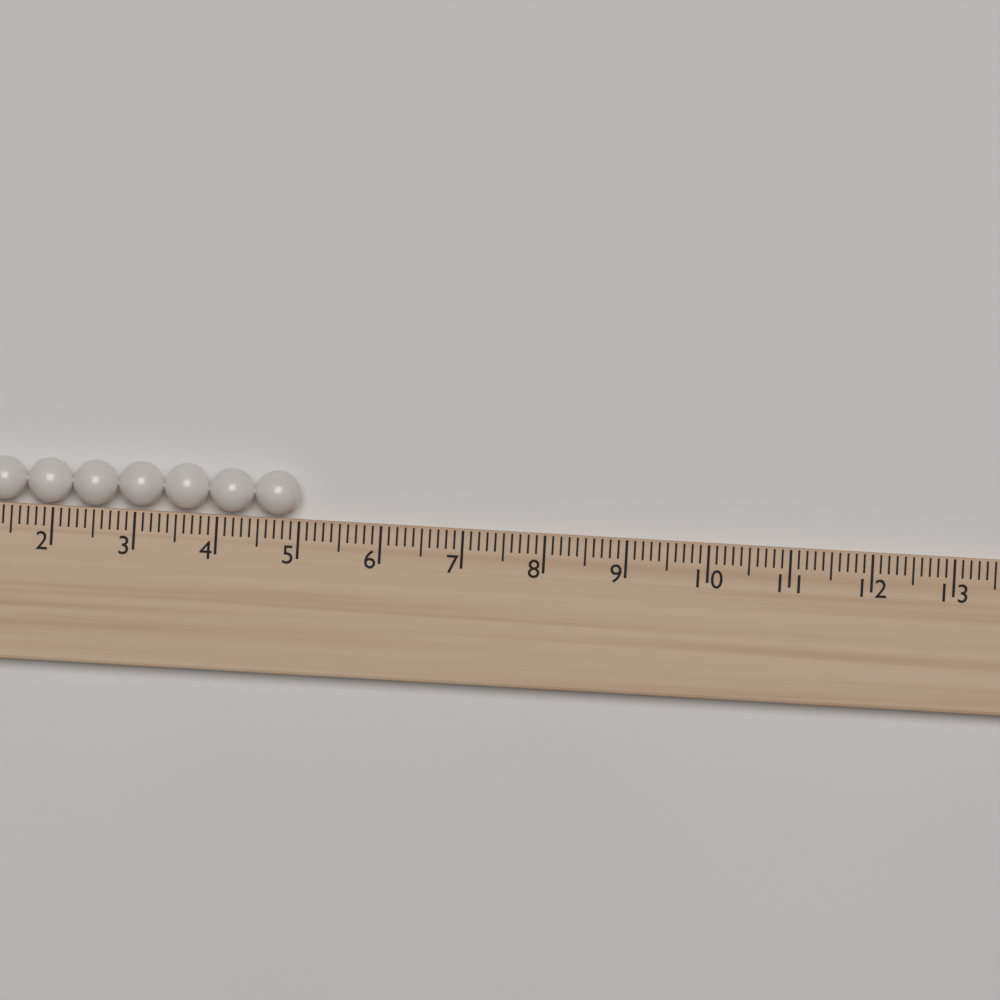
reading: 5.0 (no unit)
